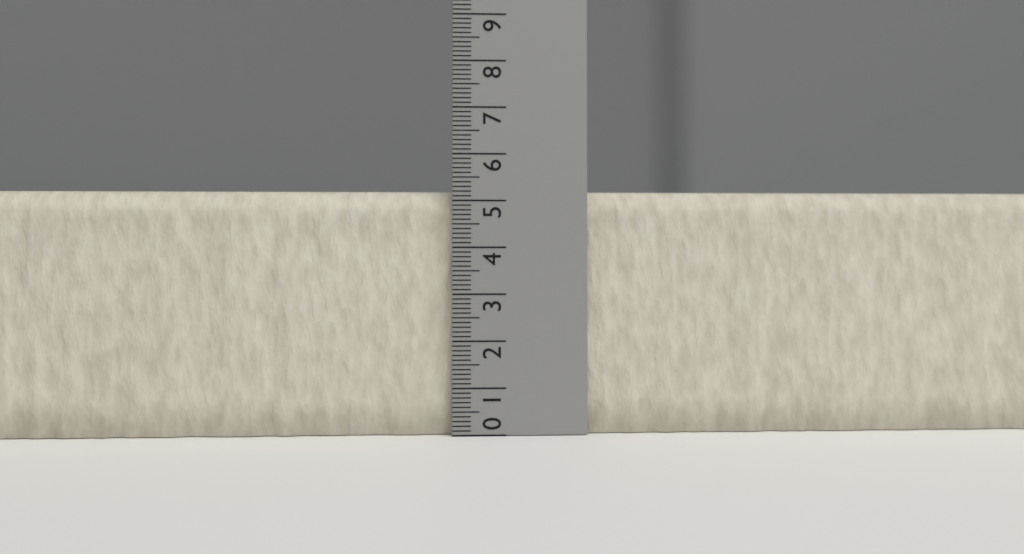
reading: 5.2 (no unit)
